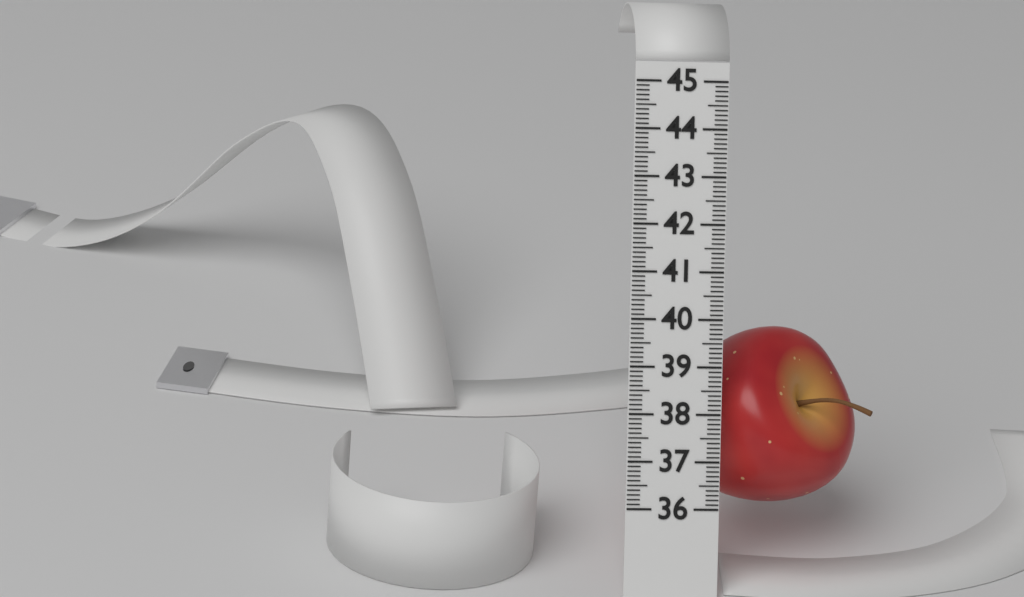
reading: 39.8 (no unit)
